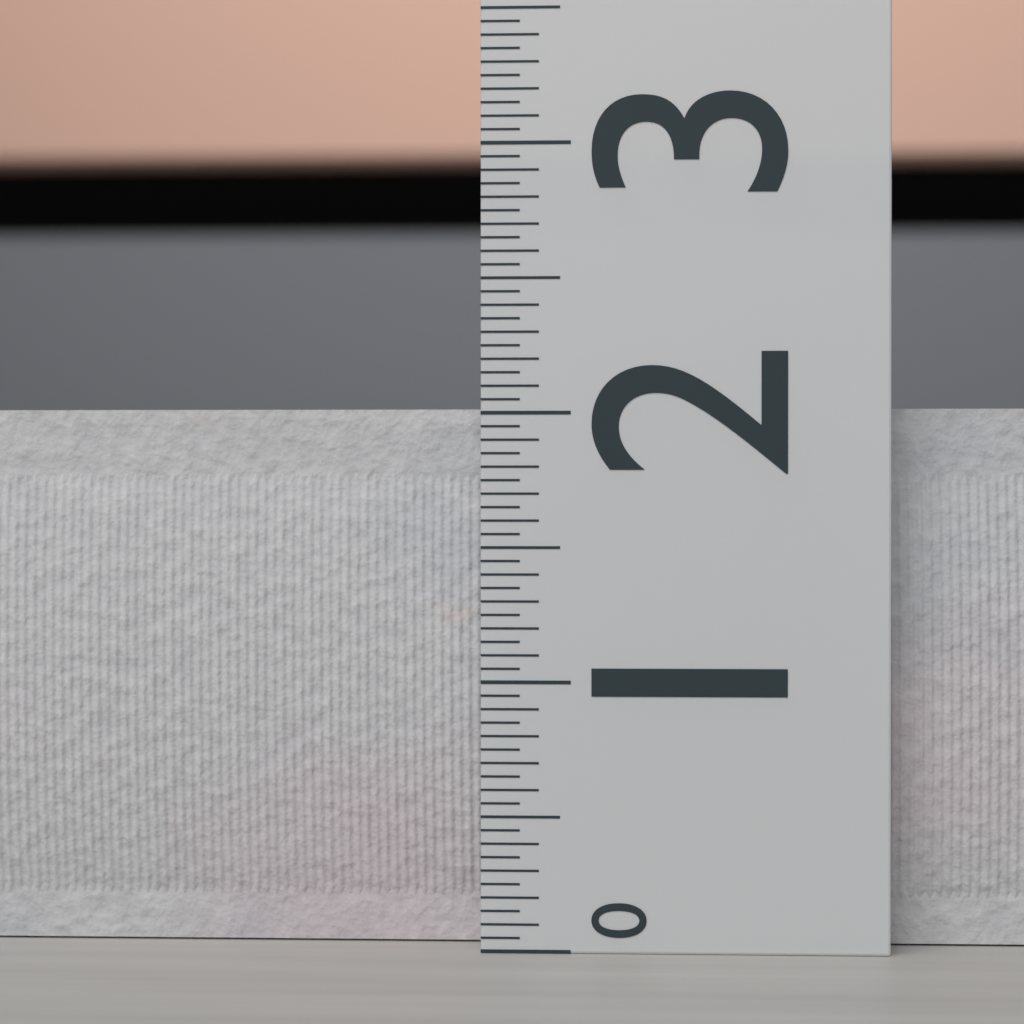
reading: 2.05 (no unit)
